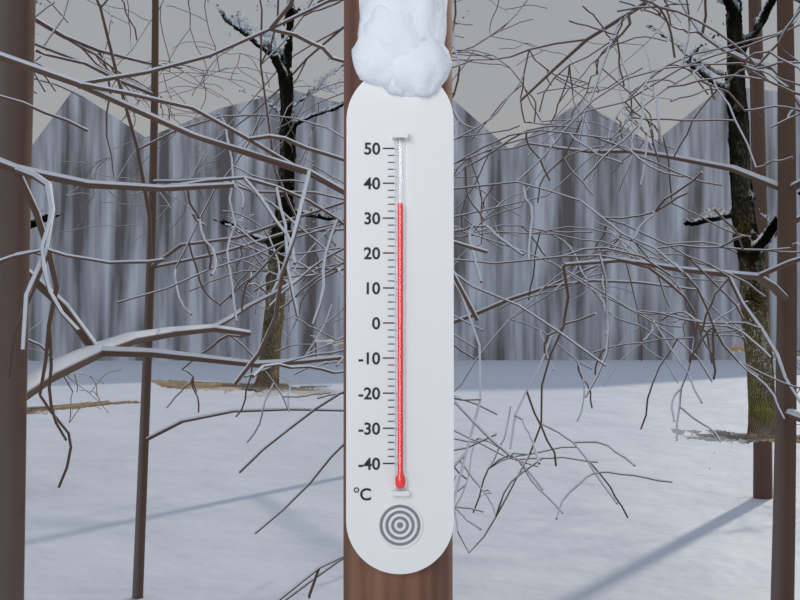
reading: 34 °C
